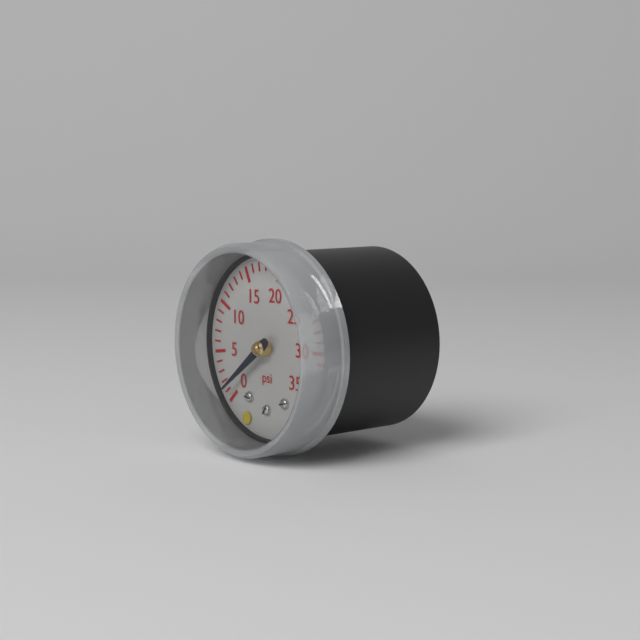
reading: 1 psi
